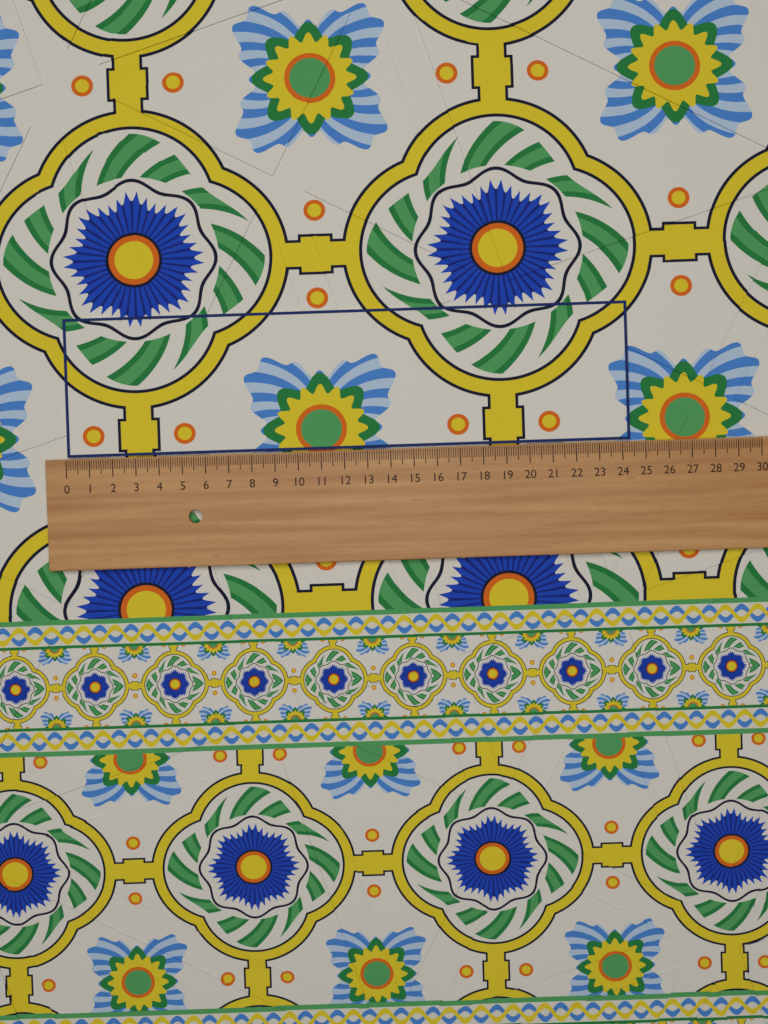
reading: 24.4 (no unit)
